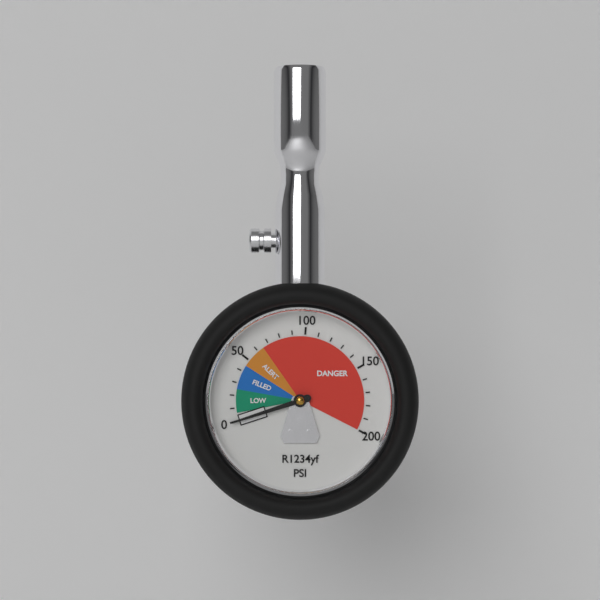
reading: 0 psi
